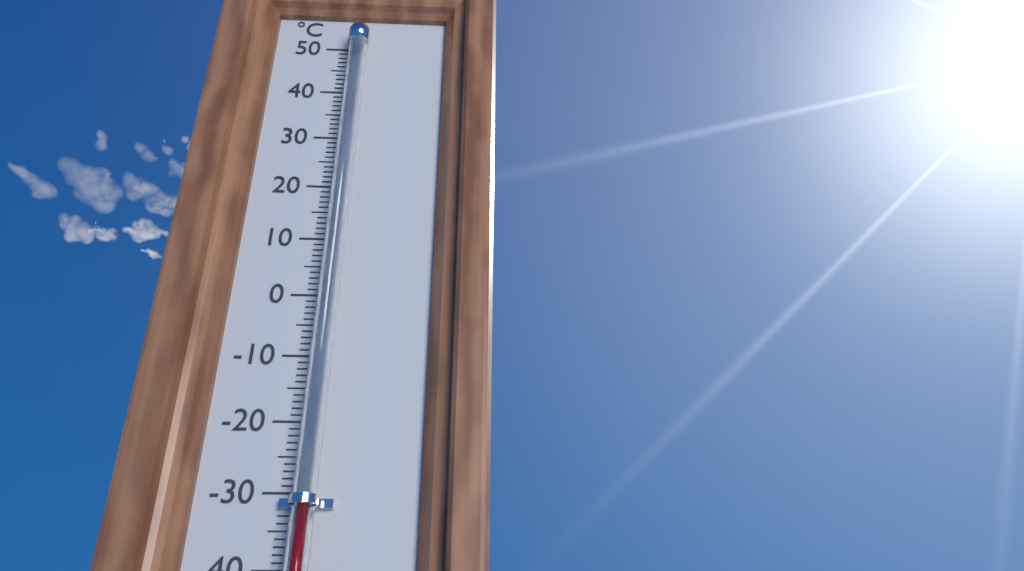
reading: -32 °C
